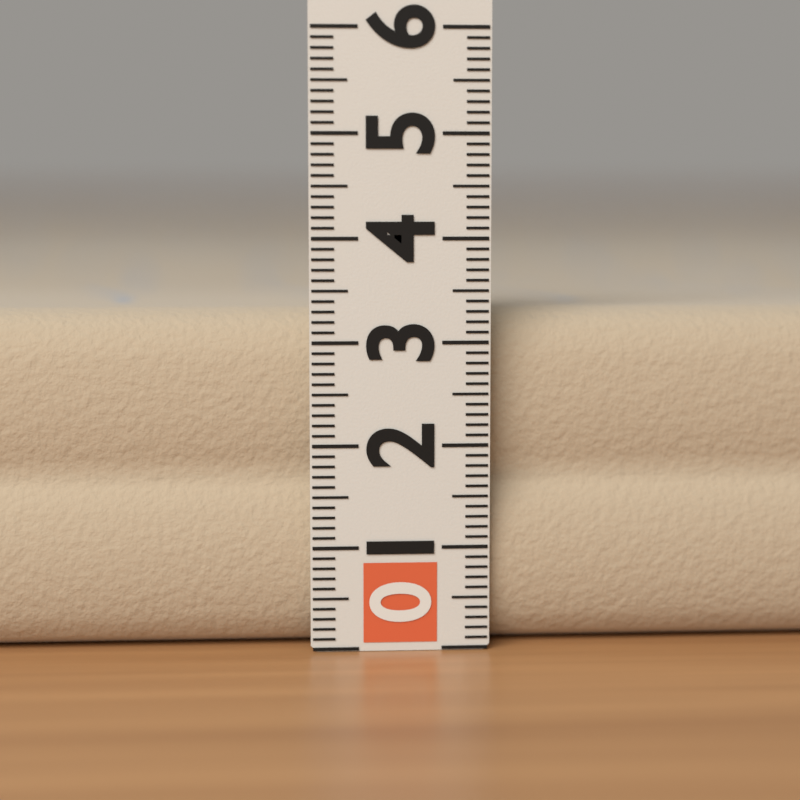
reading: 3.3 (no unit)
